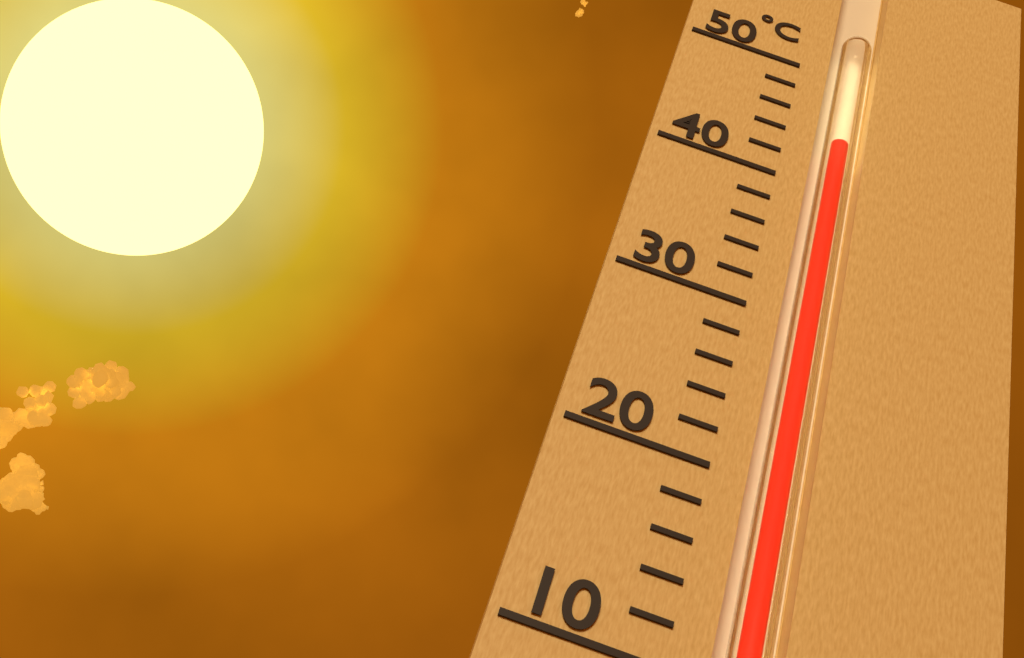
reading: 44 °C
